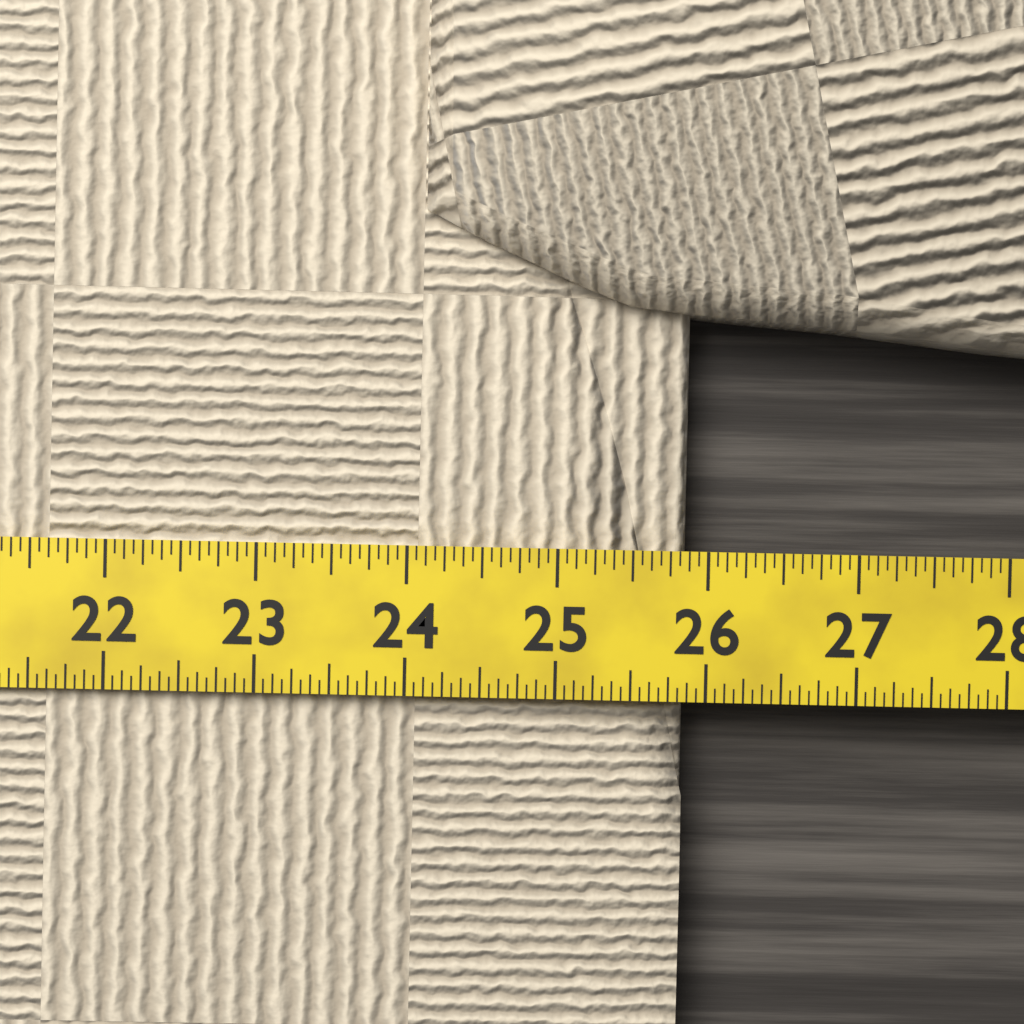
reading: 25.8750 (no unit)
